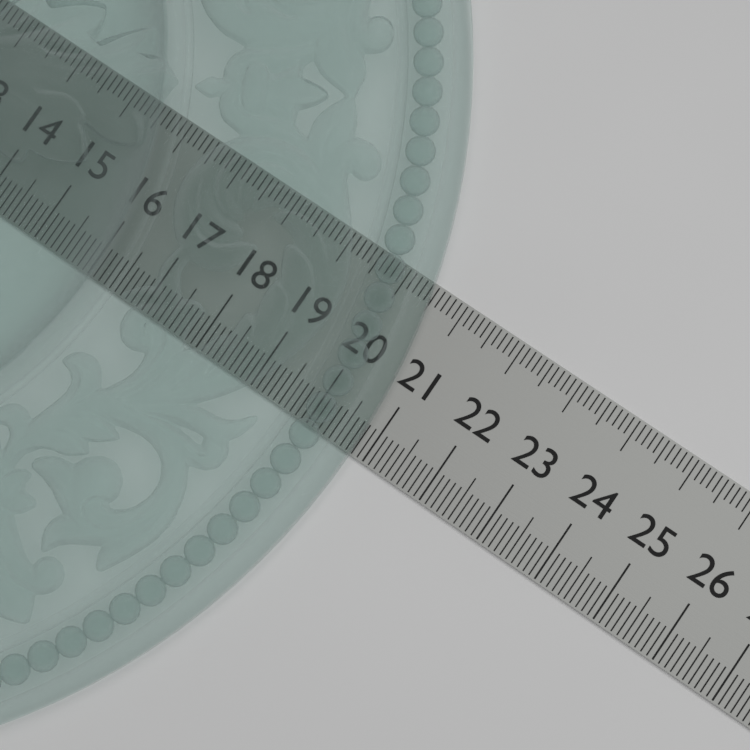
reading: 20.8 (no unit)
